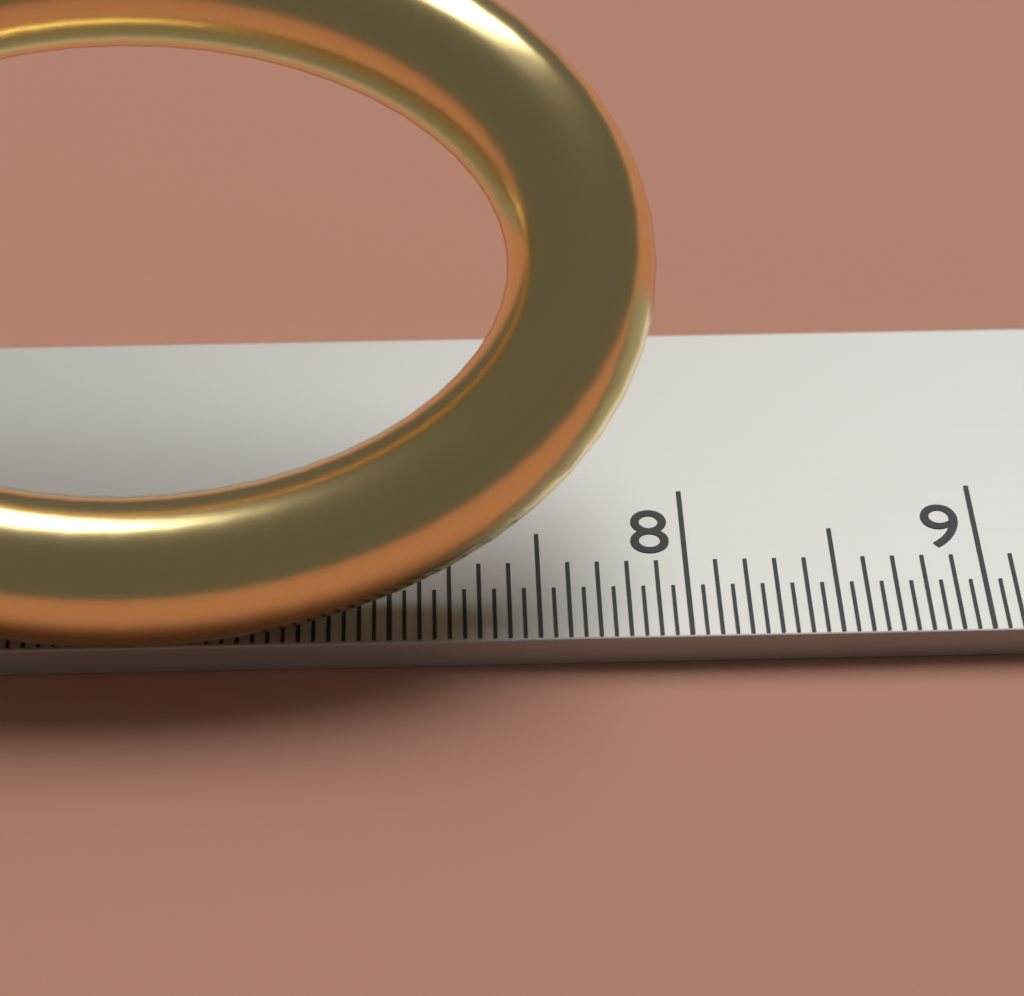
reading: 7.90 cm
